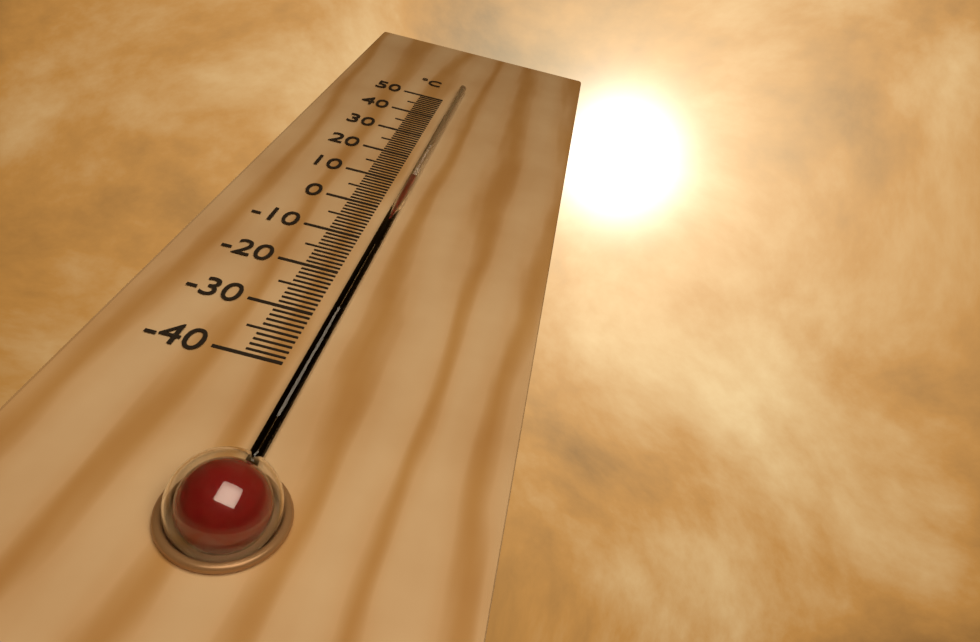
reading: 11 °C
